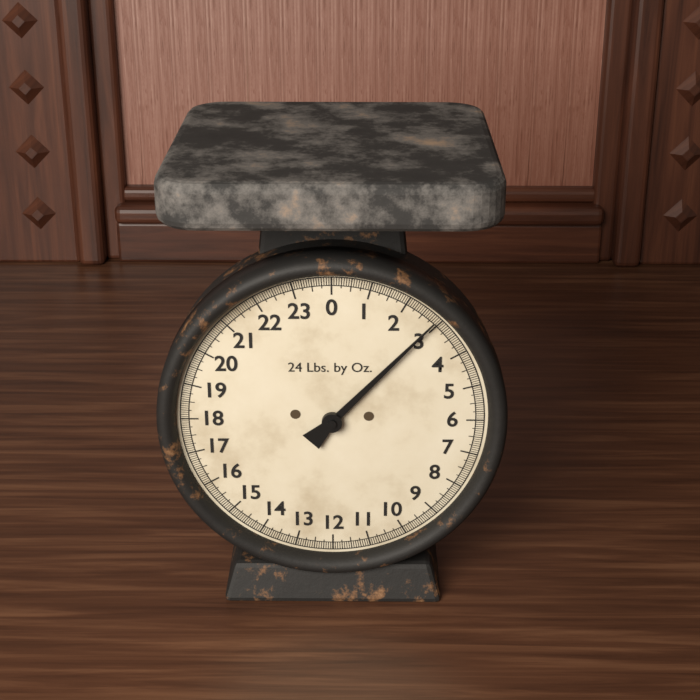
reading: 2.8750 lb
